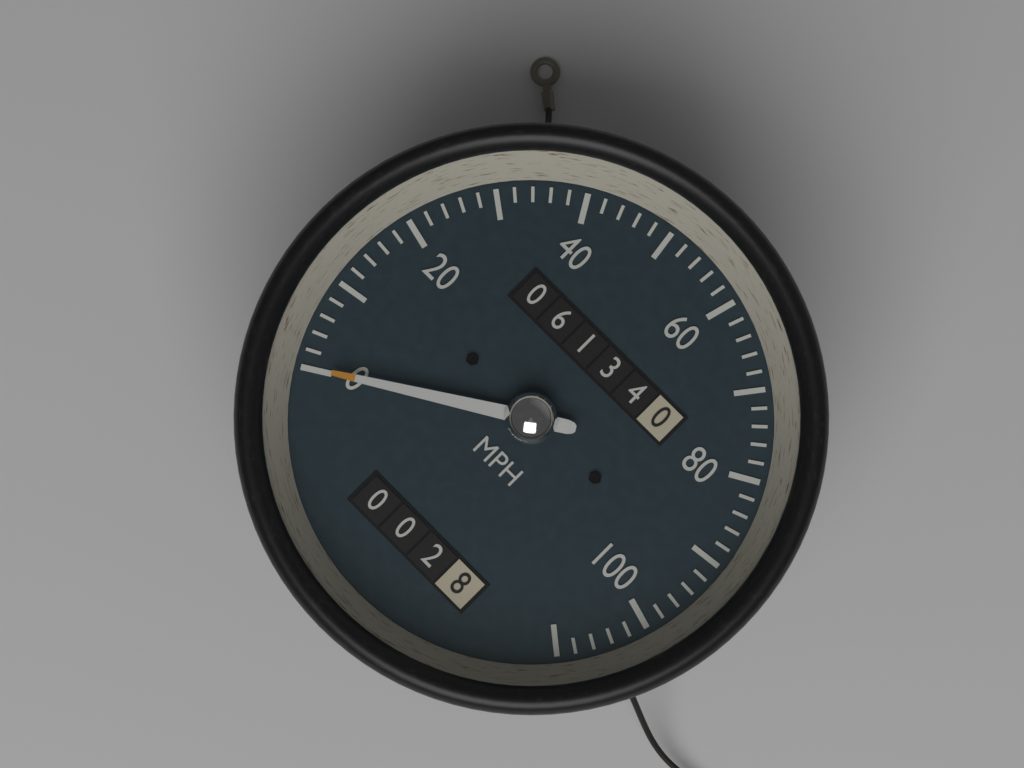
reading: 0 MPH
